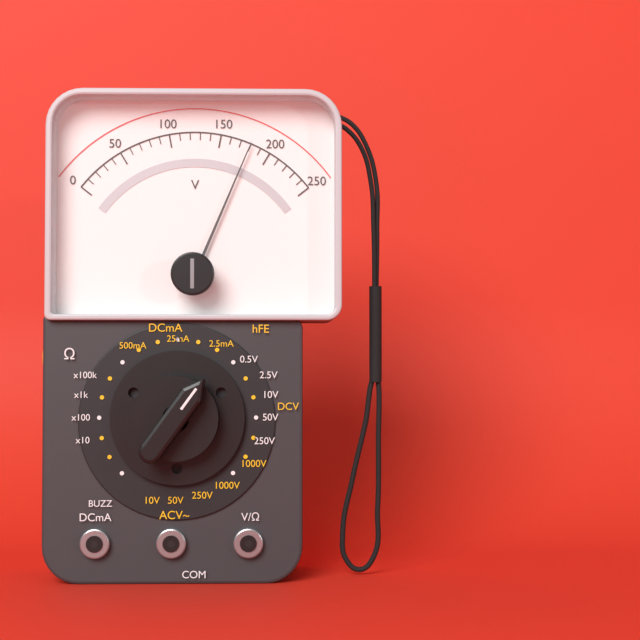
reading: 180 V
